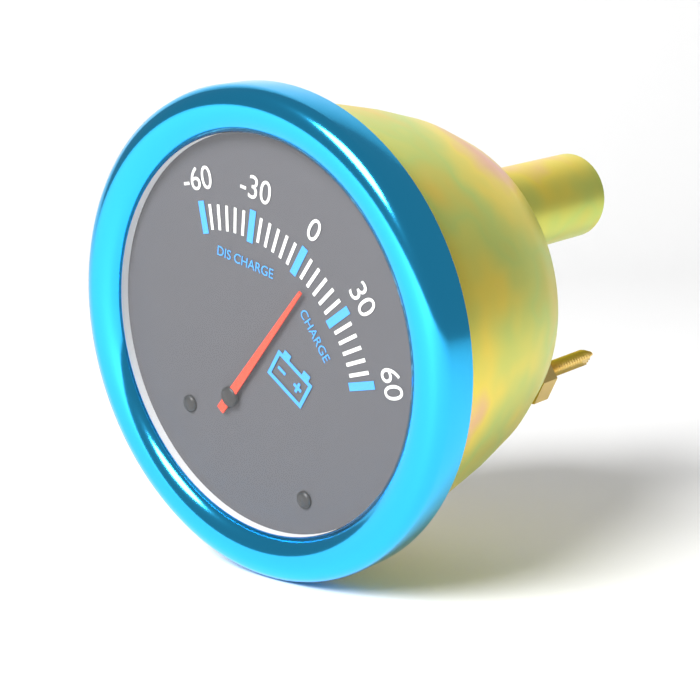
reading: 10 (no unit)
